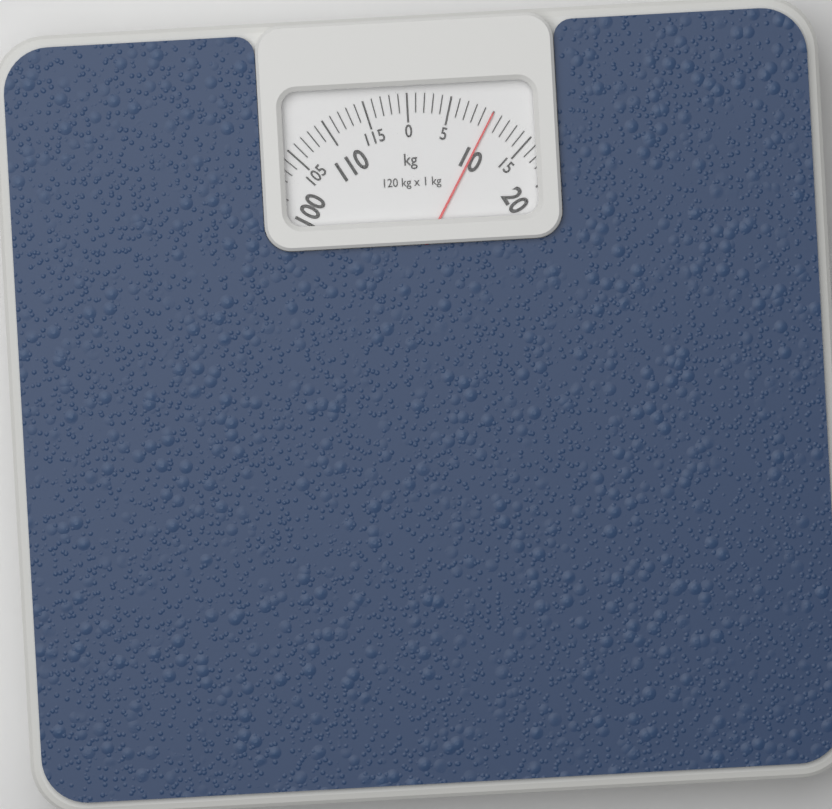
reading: 10 kg
